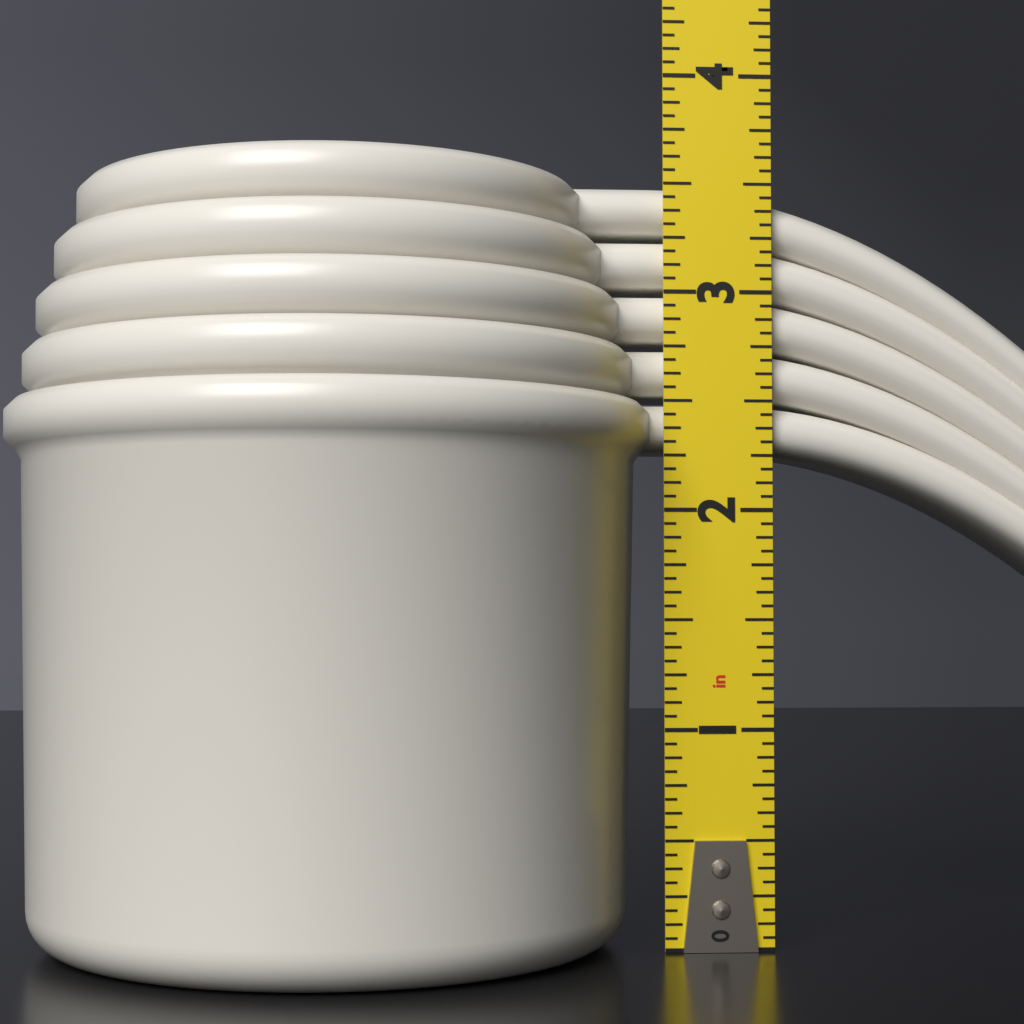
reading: 3.5000 in
